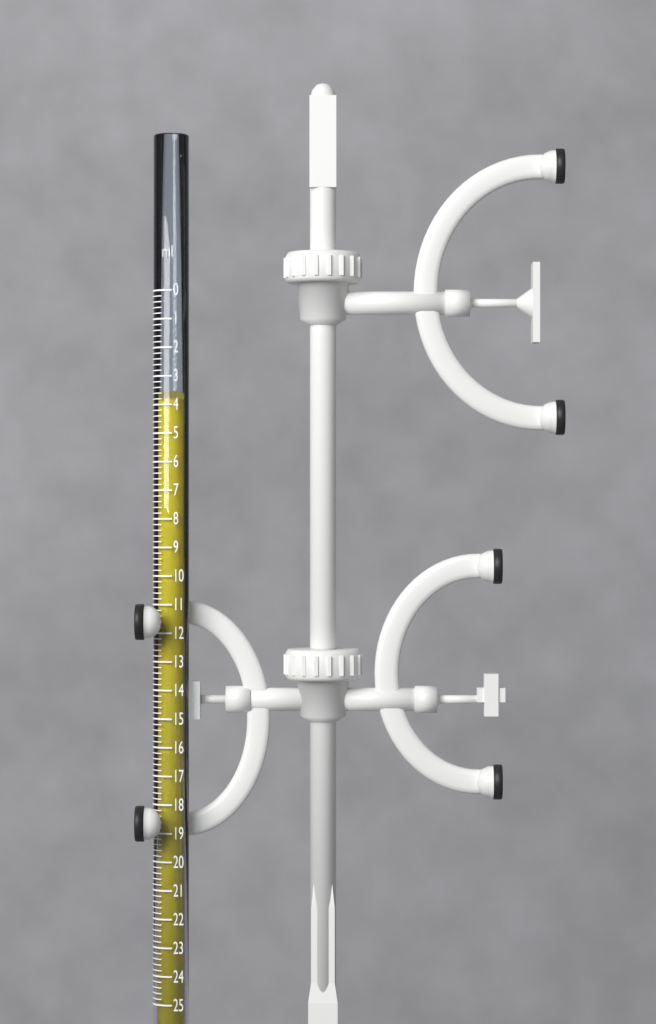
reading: 3.8 ml
